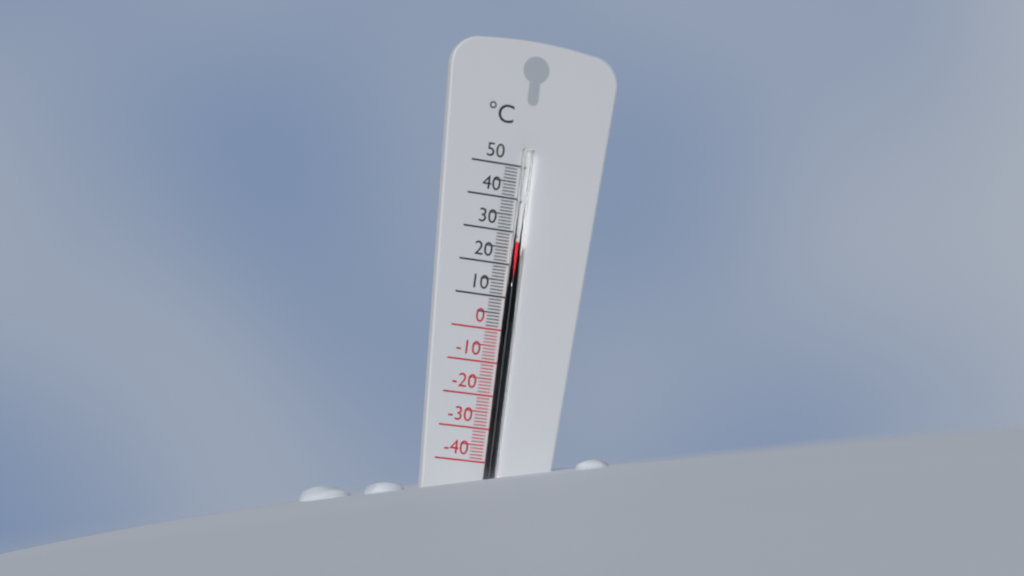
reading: 27 °C
